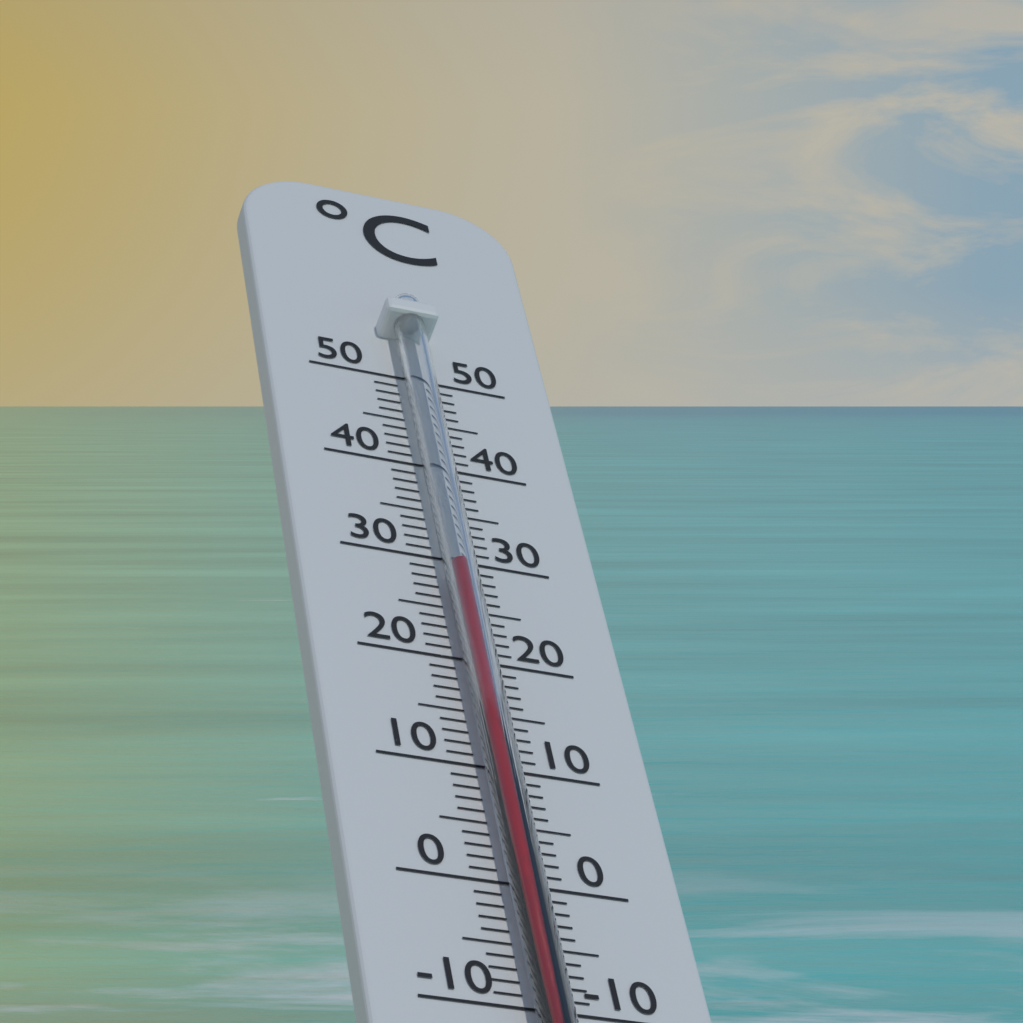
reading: 28 °C
